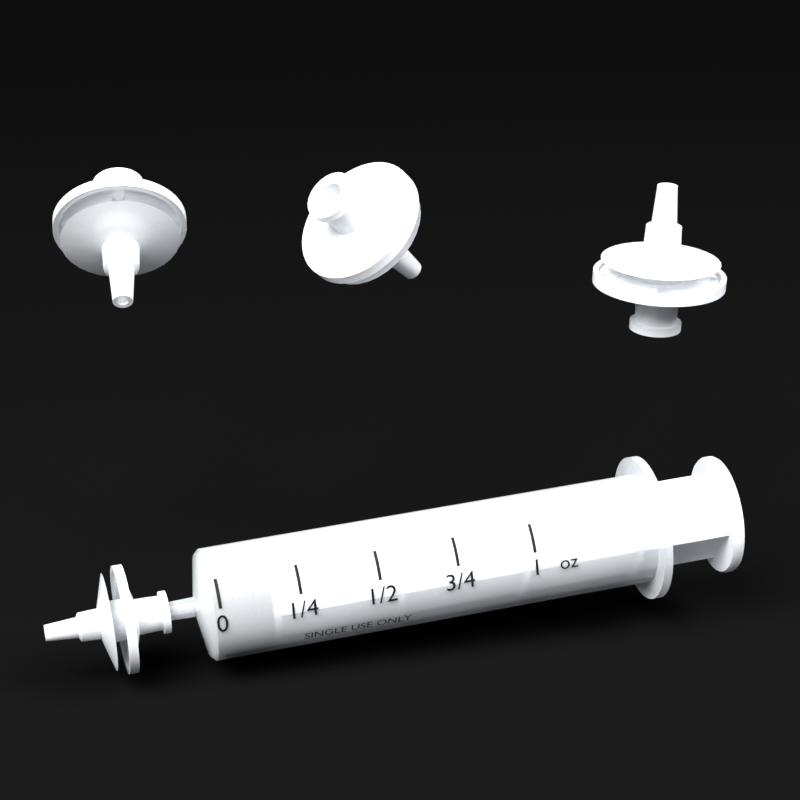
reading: 0.00 oz
